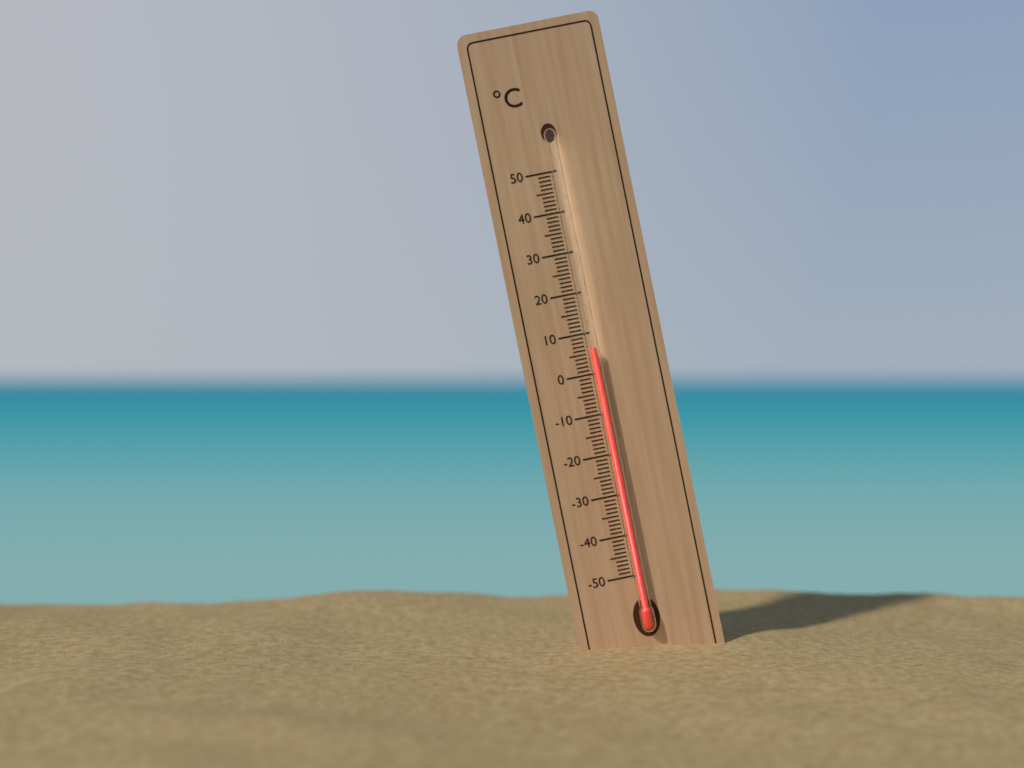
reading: 6 °C
